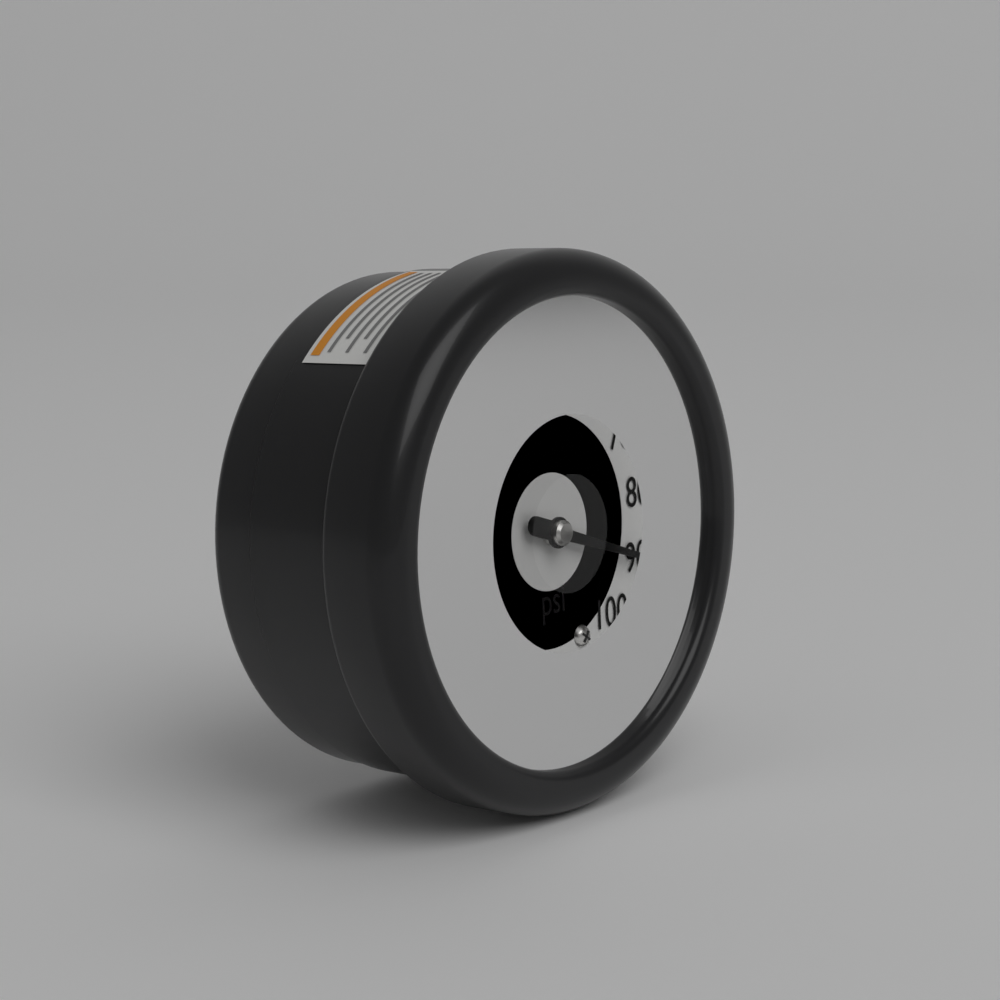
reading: 90 psi
